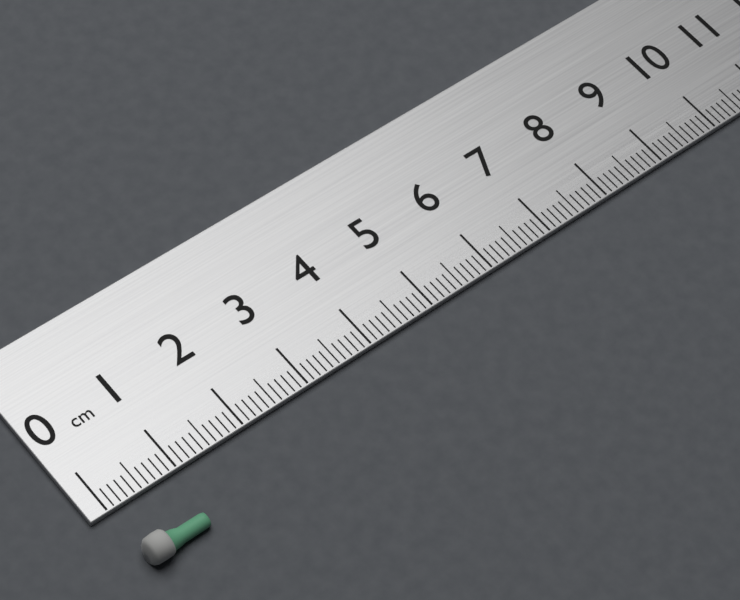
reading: 0.9 cm
